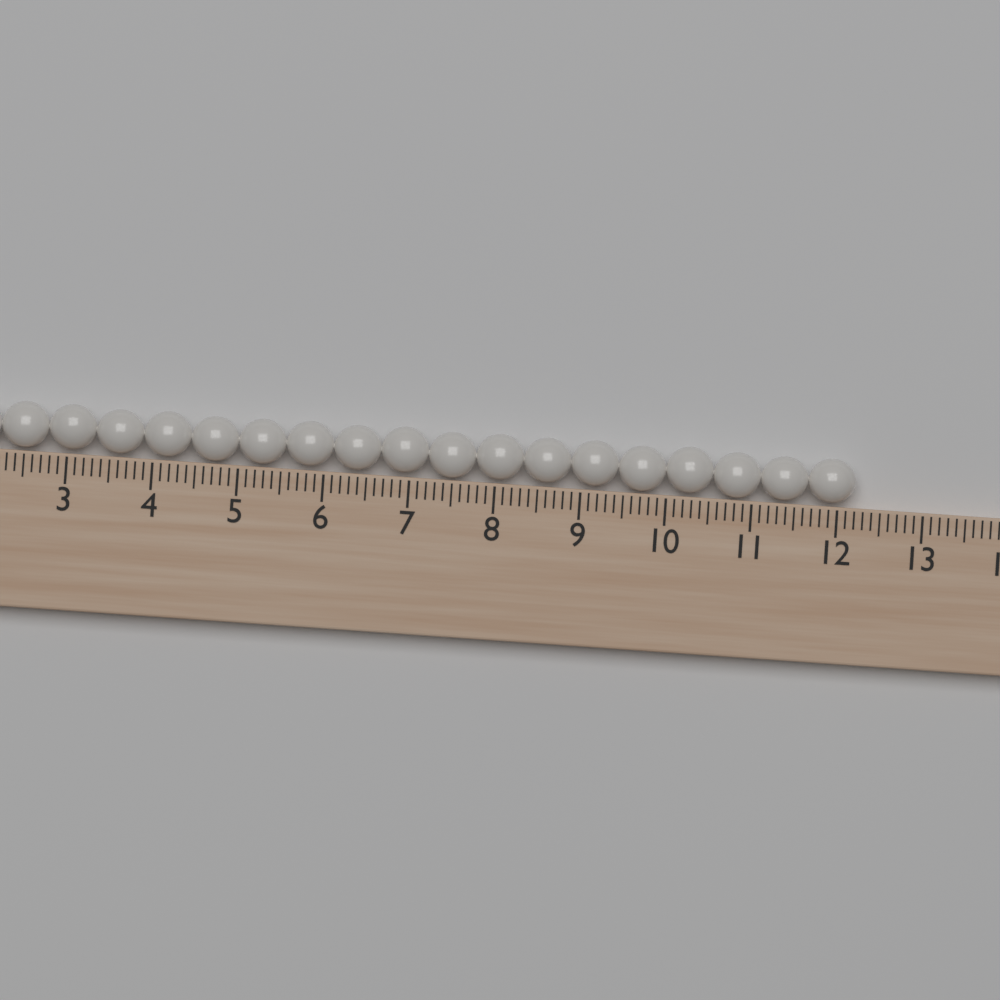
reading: 12.2 (no unit)
